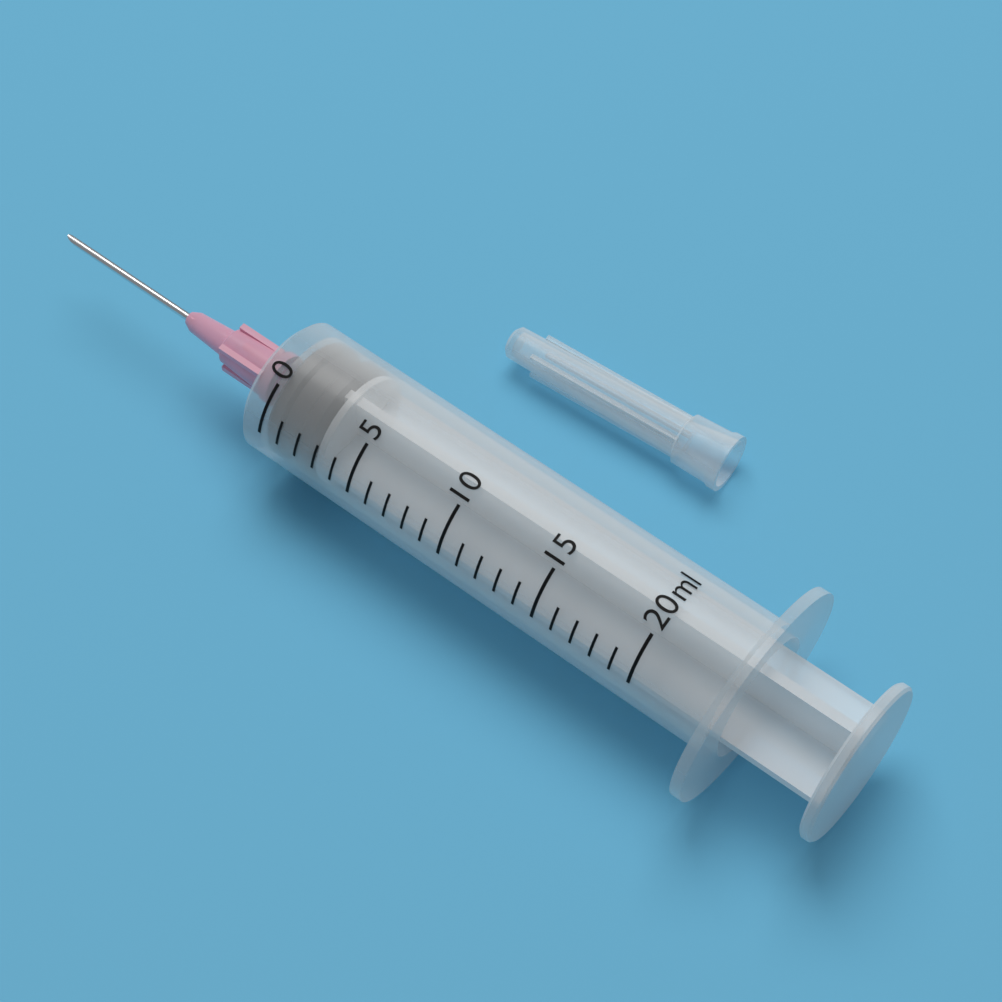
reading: 0 ml
